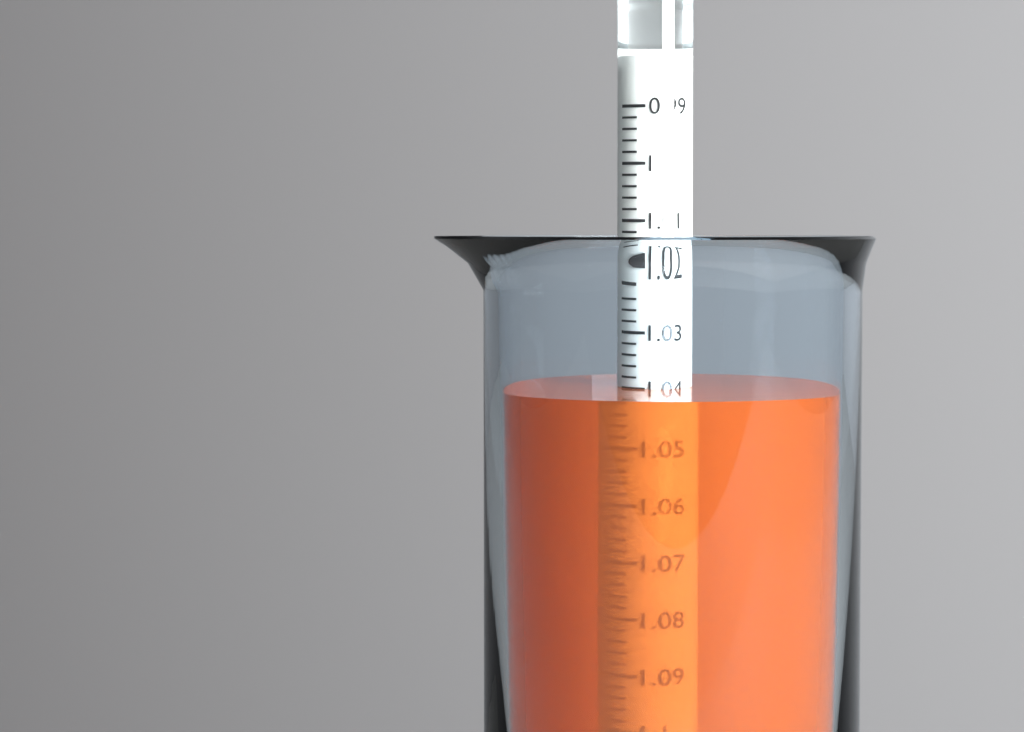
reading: 1.040 (no unit)
